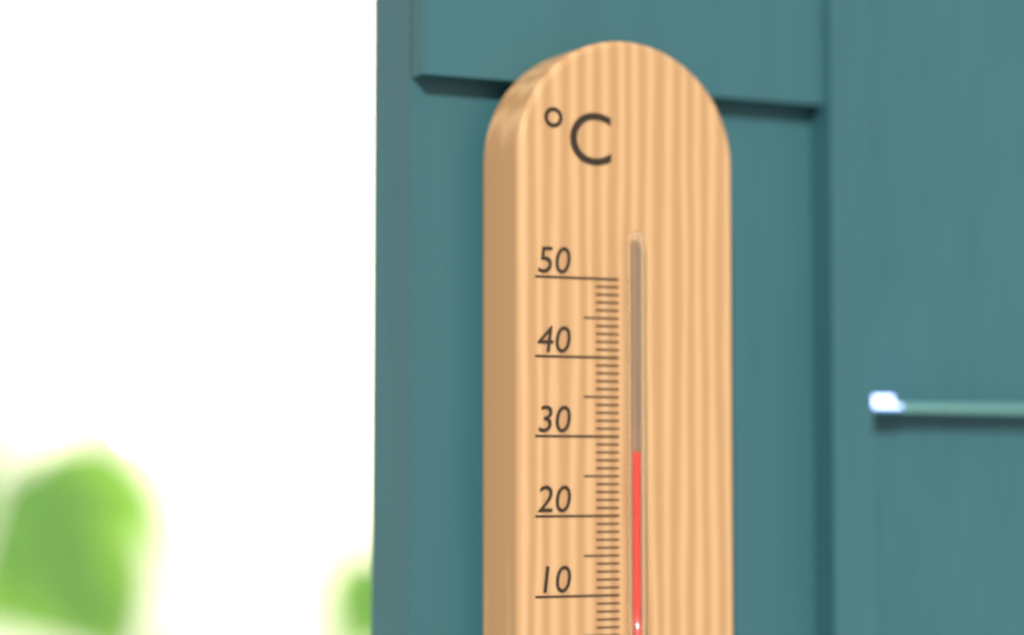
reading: 28 °C
